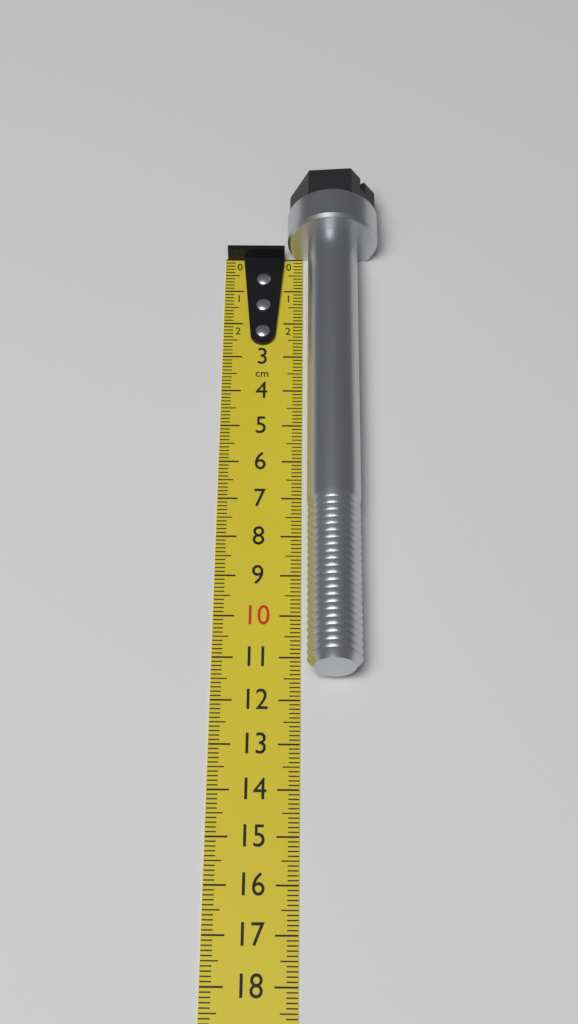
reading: 11.5 cm
